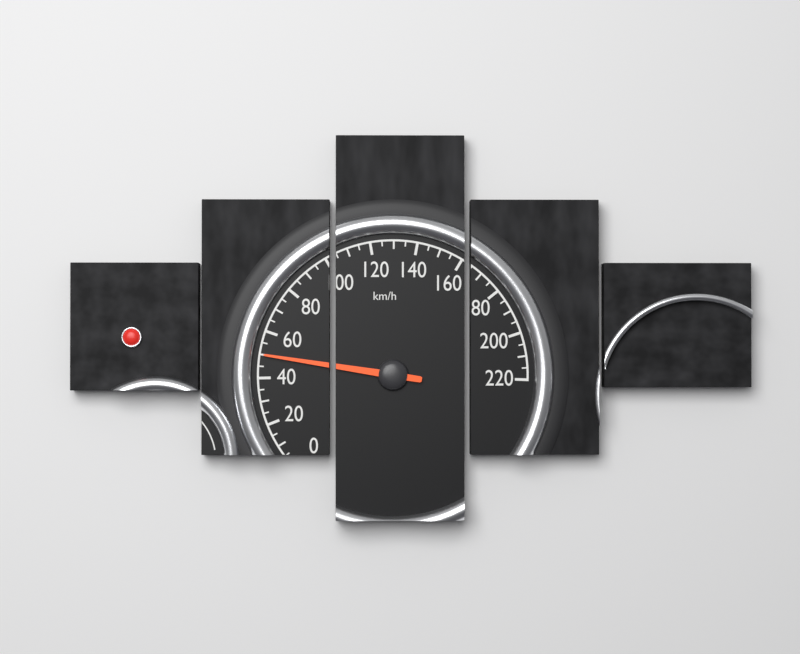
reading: 50 km/h
